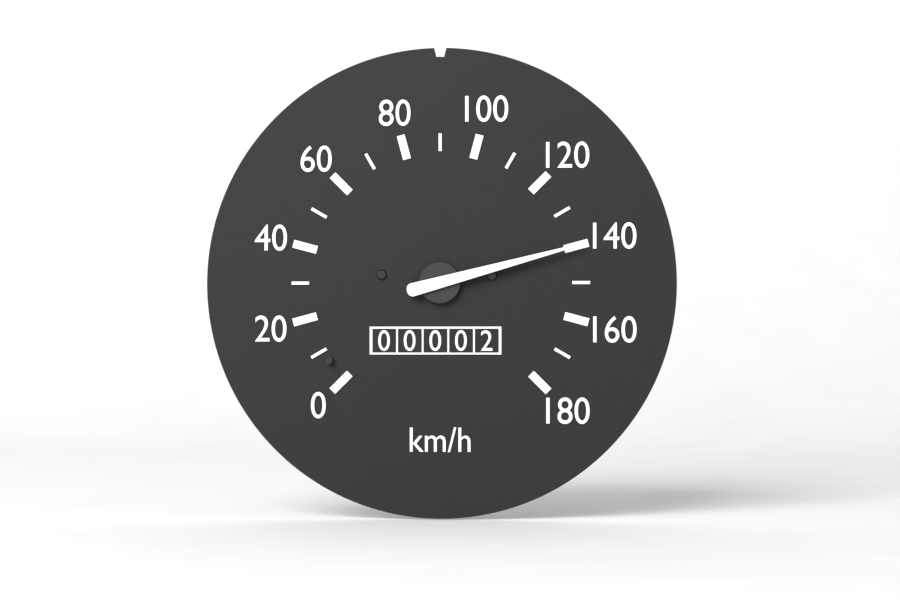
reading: 140 km/h
